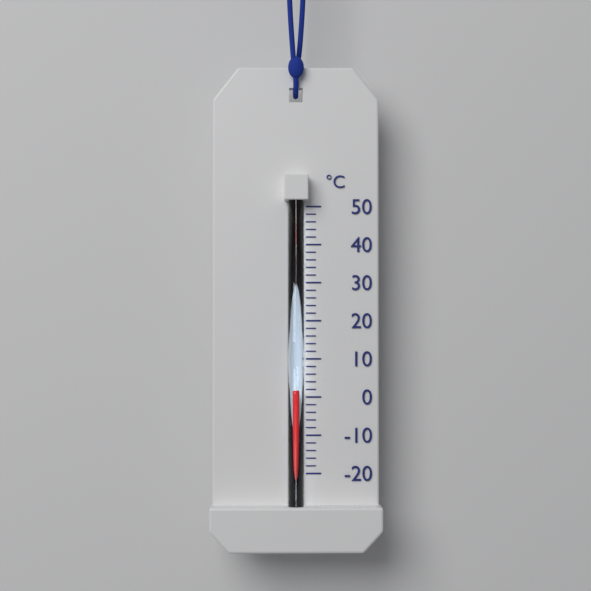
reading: 2 °C
